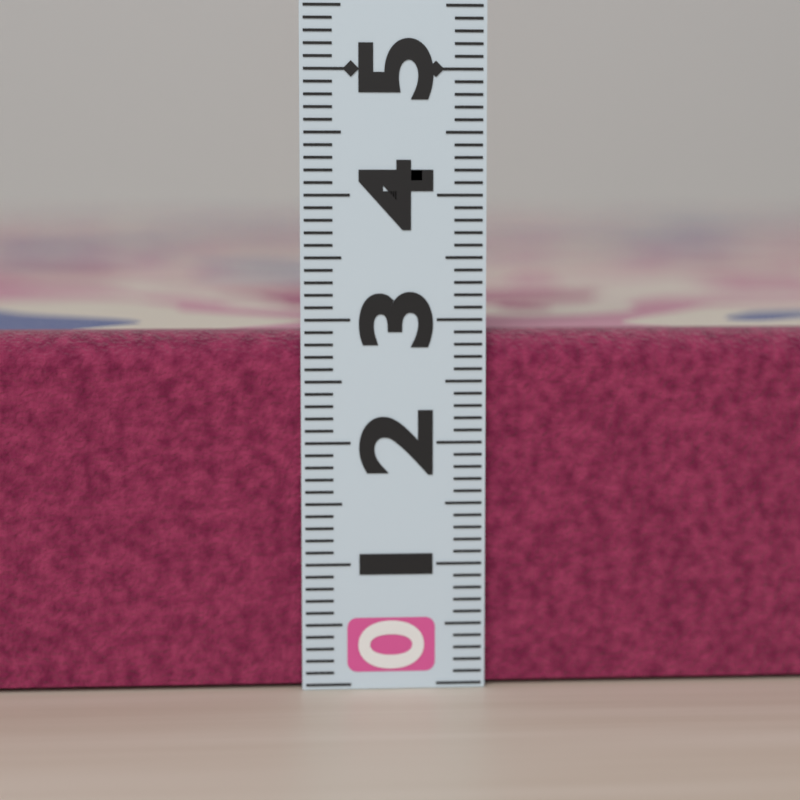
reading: 2.9 (no unit)
